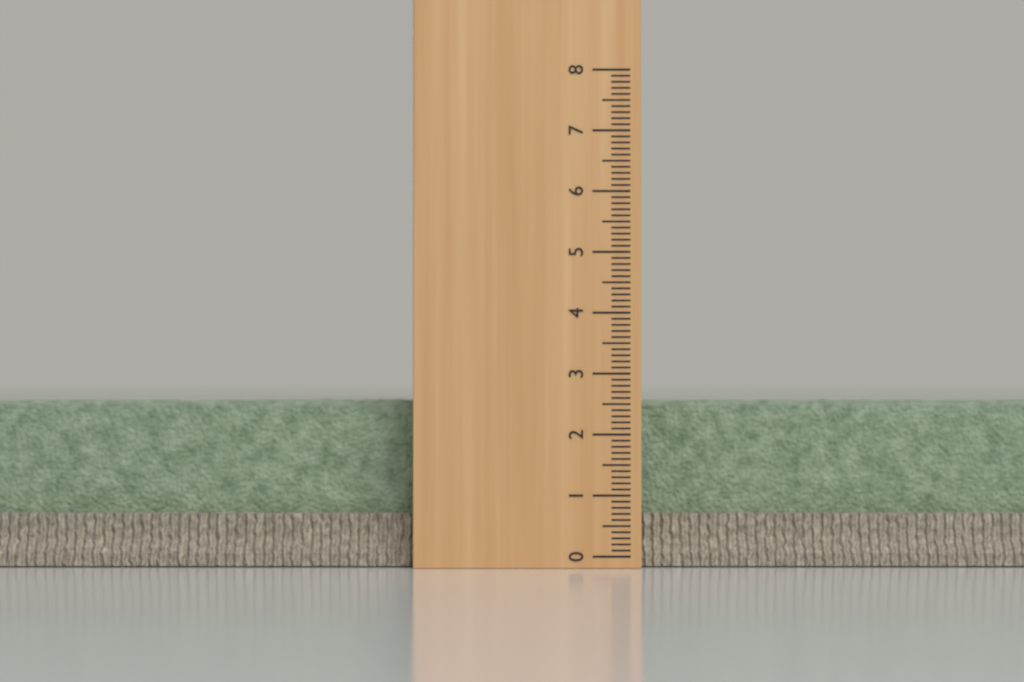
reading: 2.6 (no unit)
